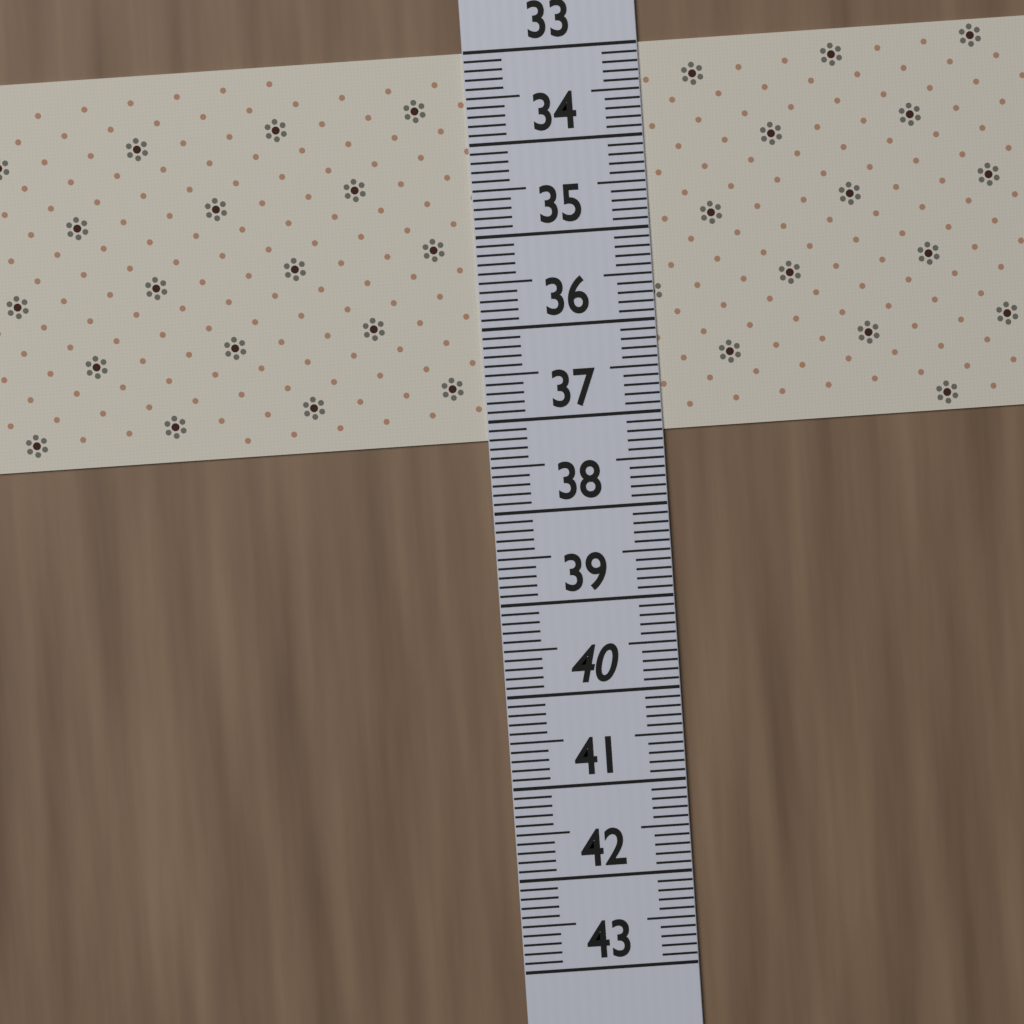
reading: 37.2 (no unit)
